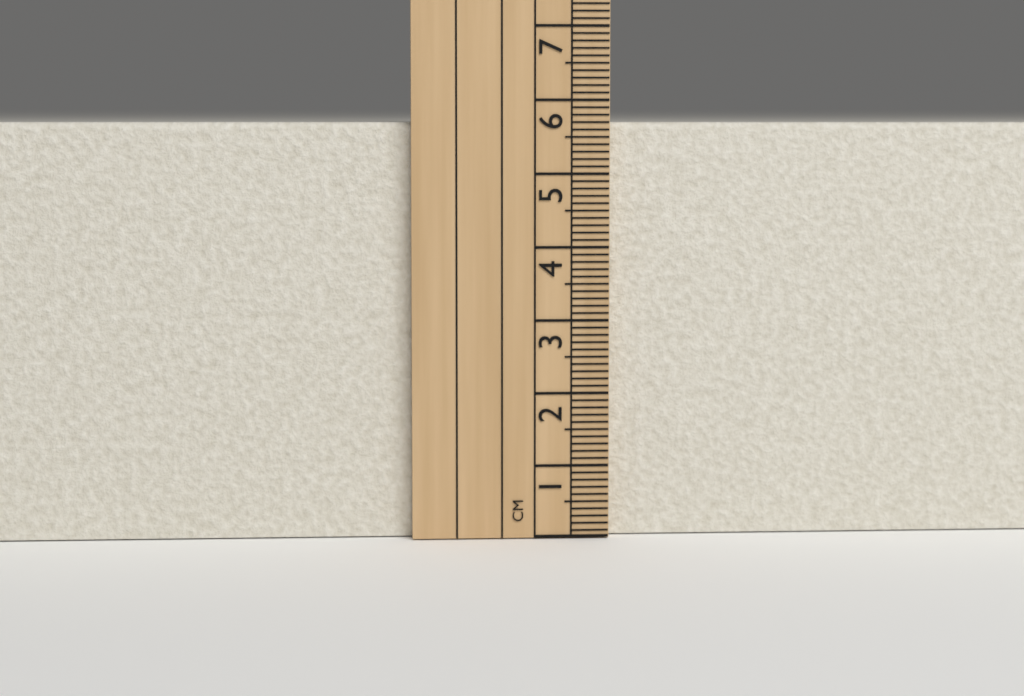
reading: 5.7 cm
